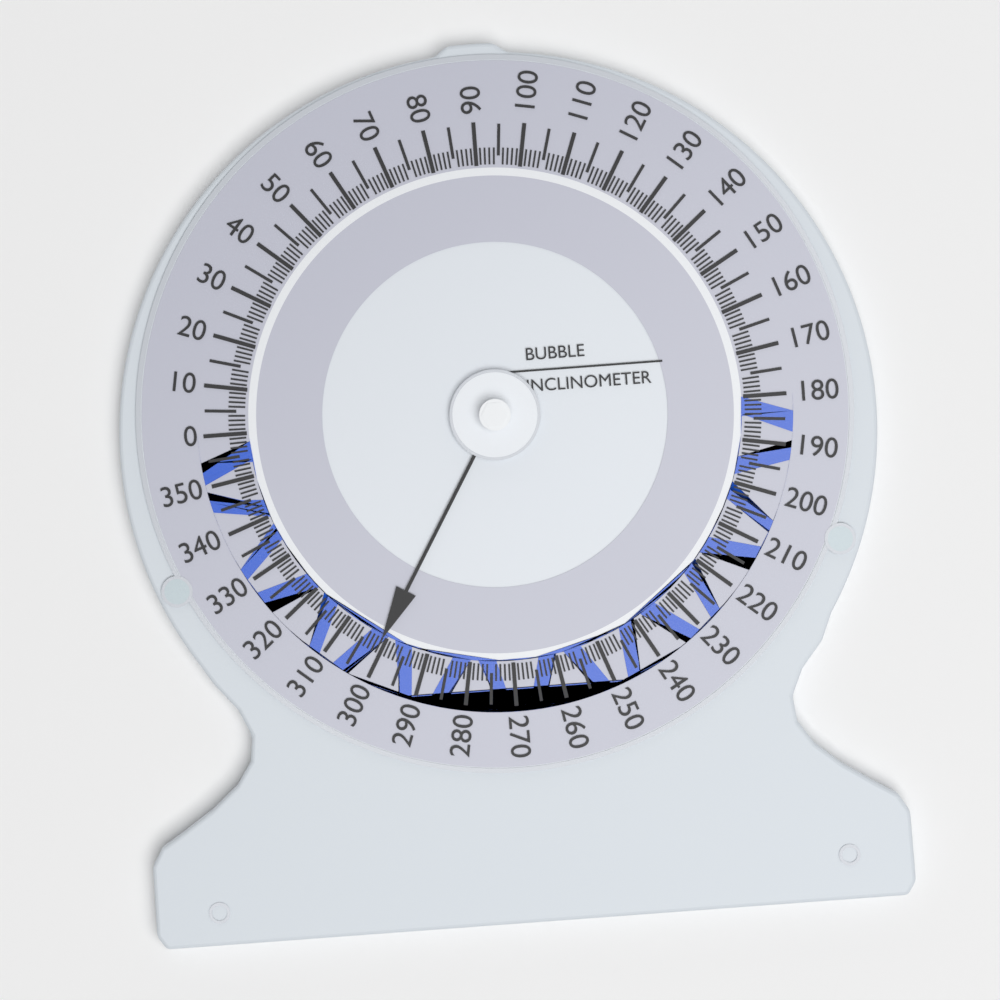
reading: 301 (no unit)
